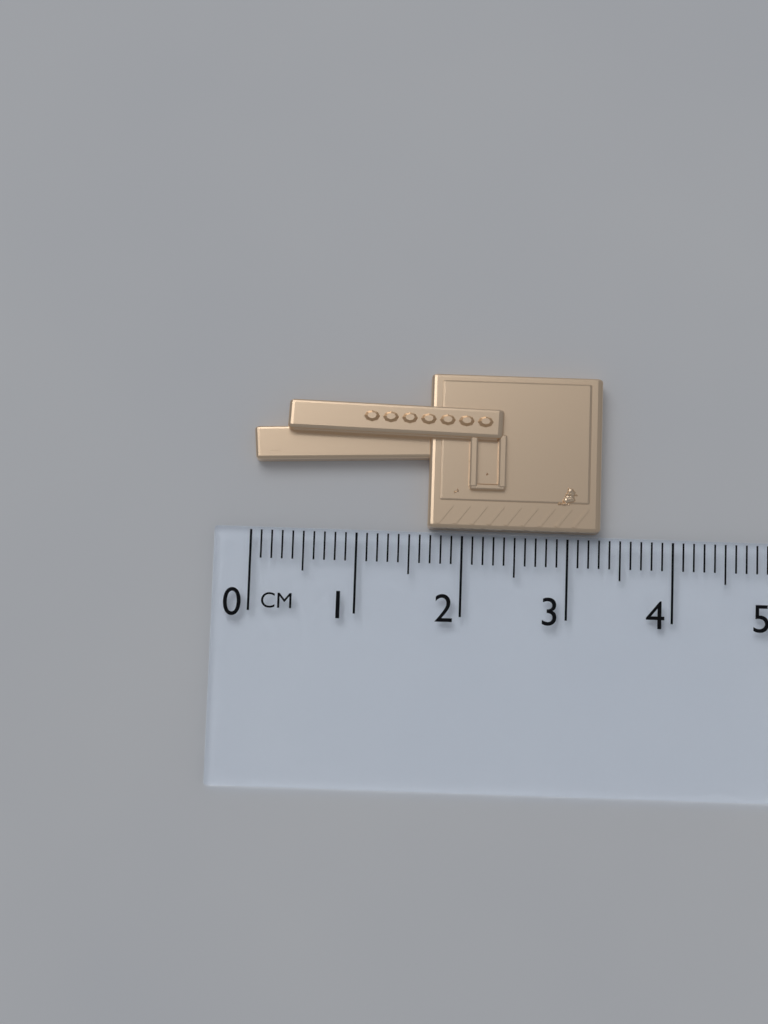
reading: 3.3 cm
